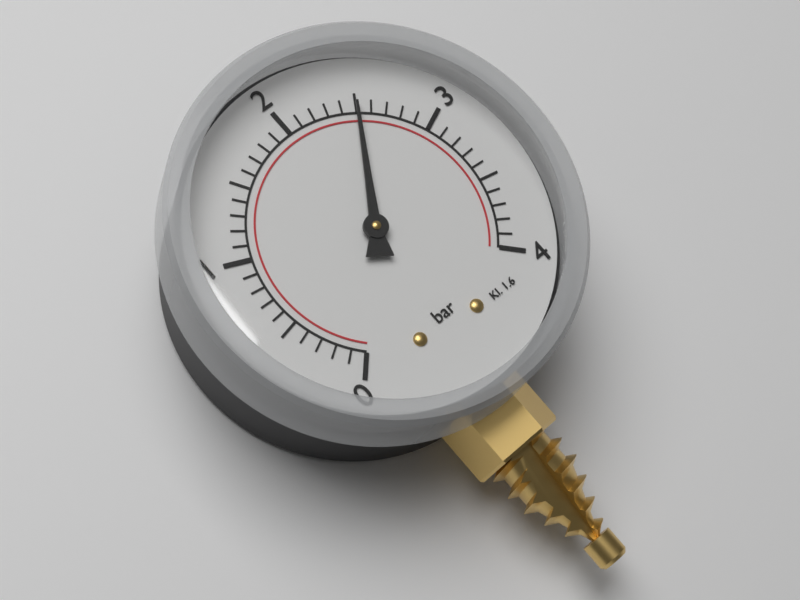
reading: 2.5 bar
